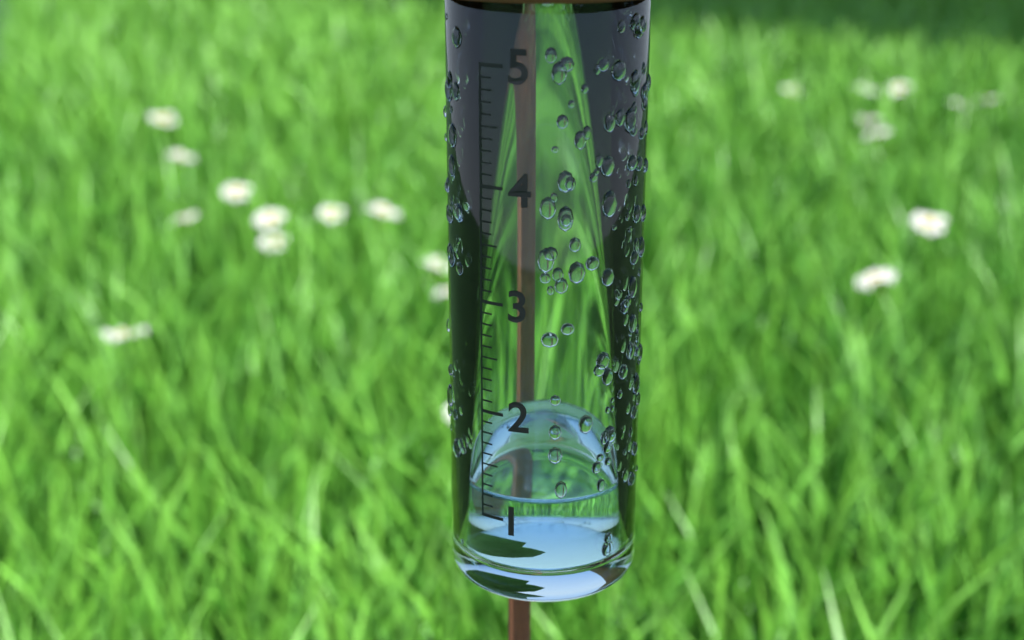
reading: 1.2 (no unit)
